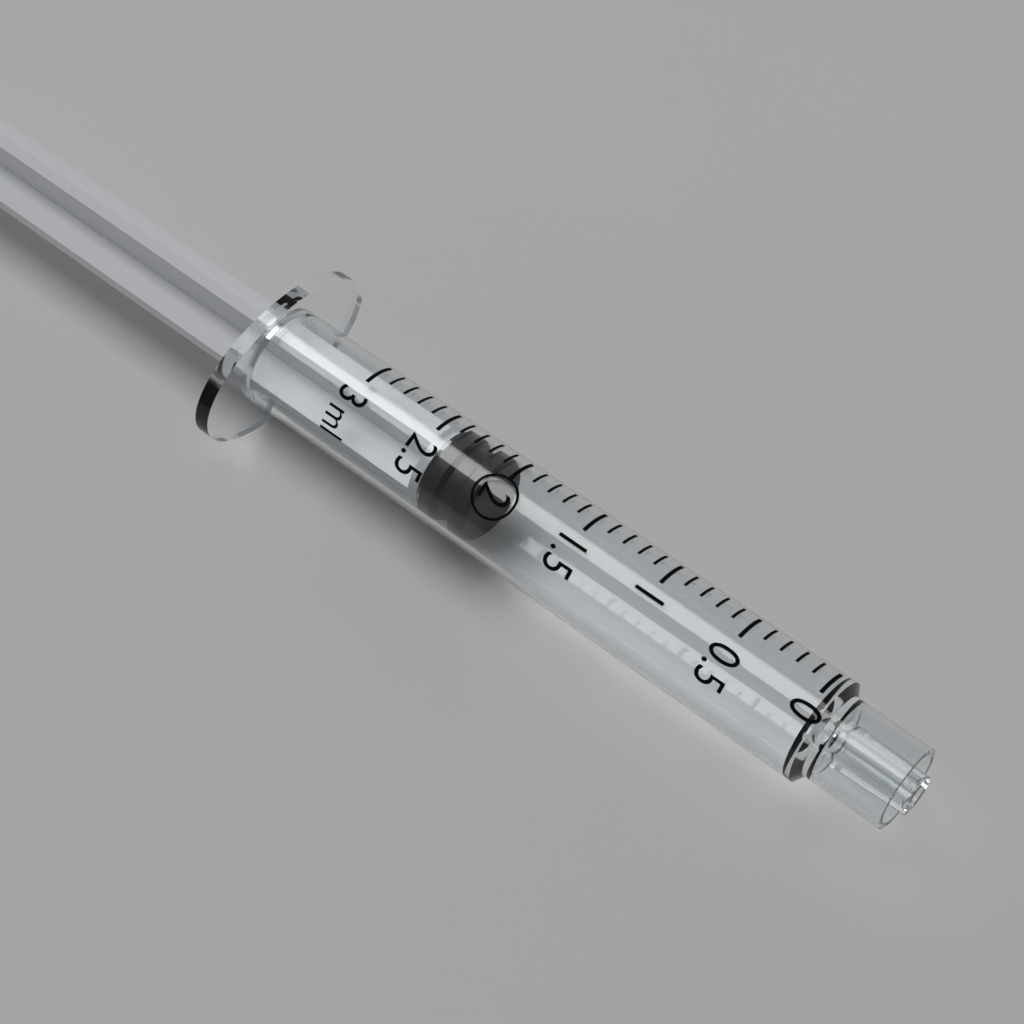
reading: 2.1 ml
